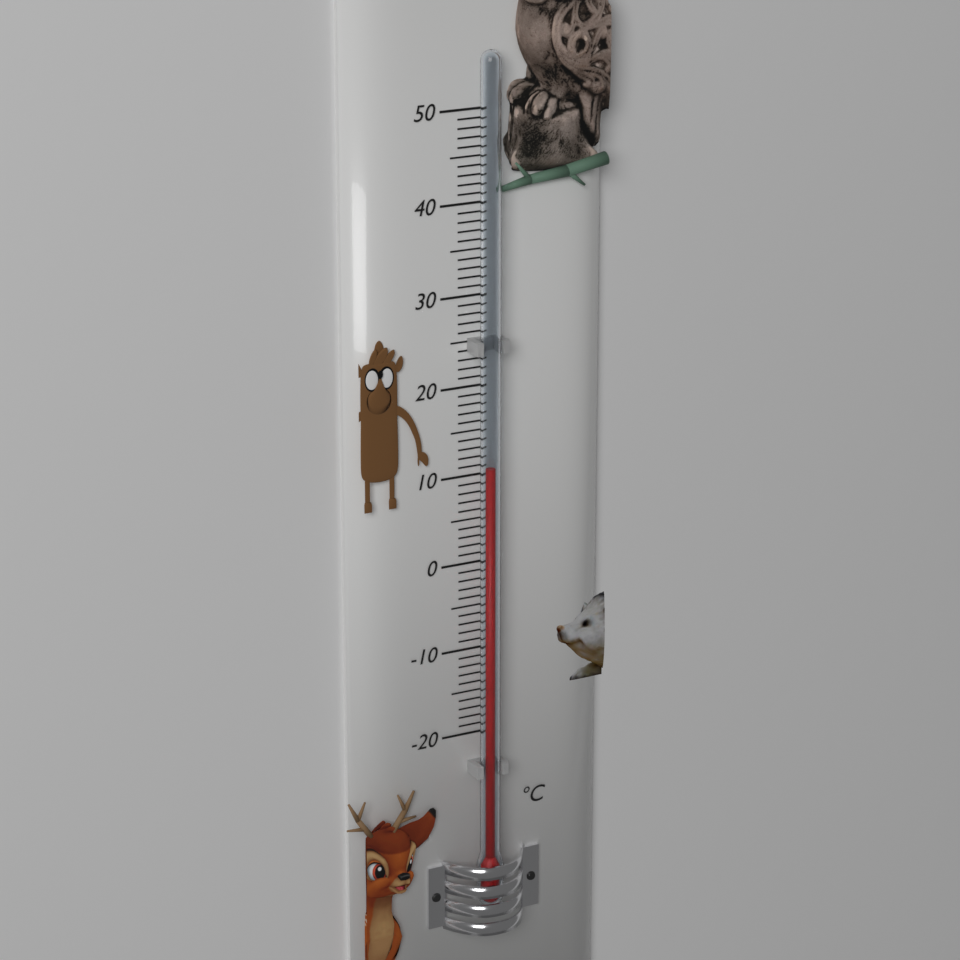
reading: 11 °C
